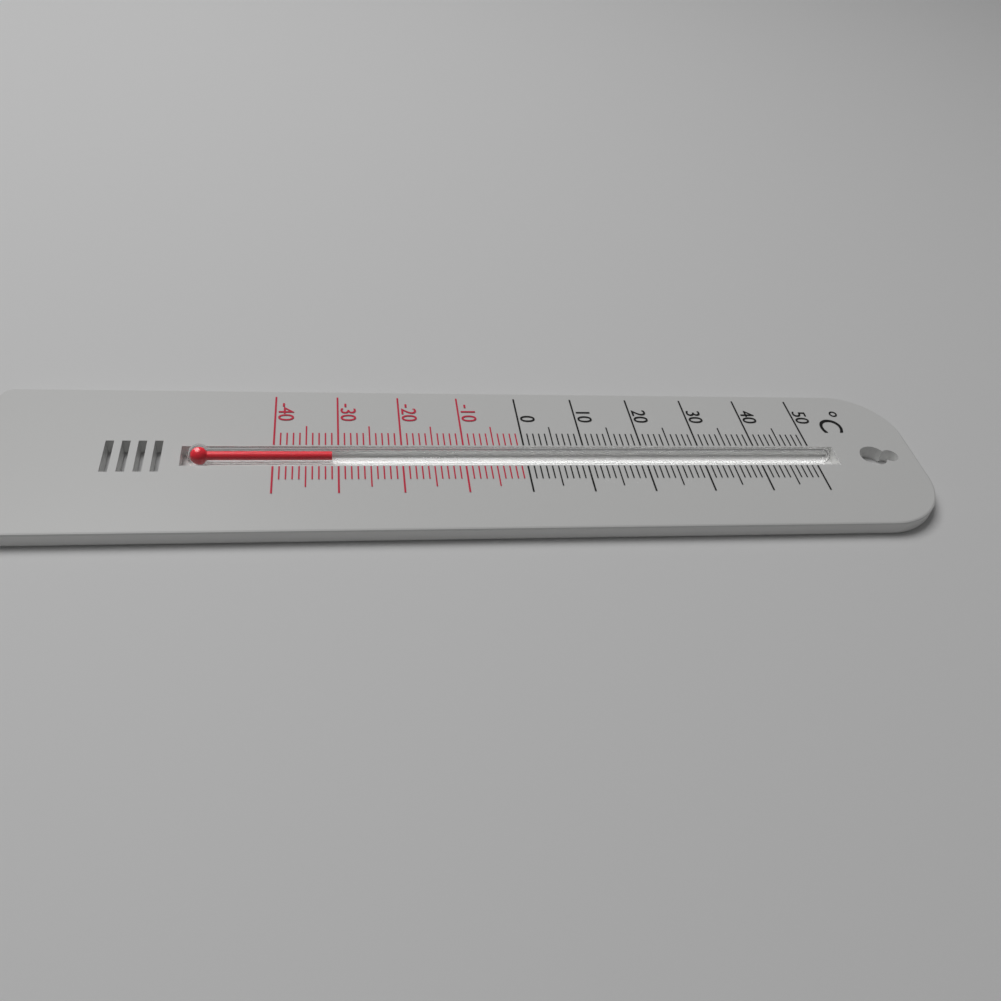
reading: -31 °C
